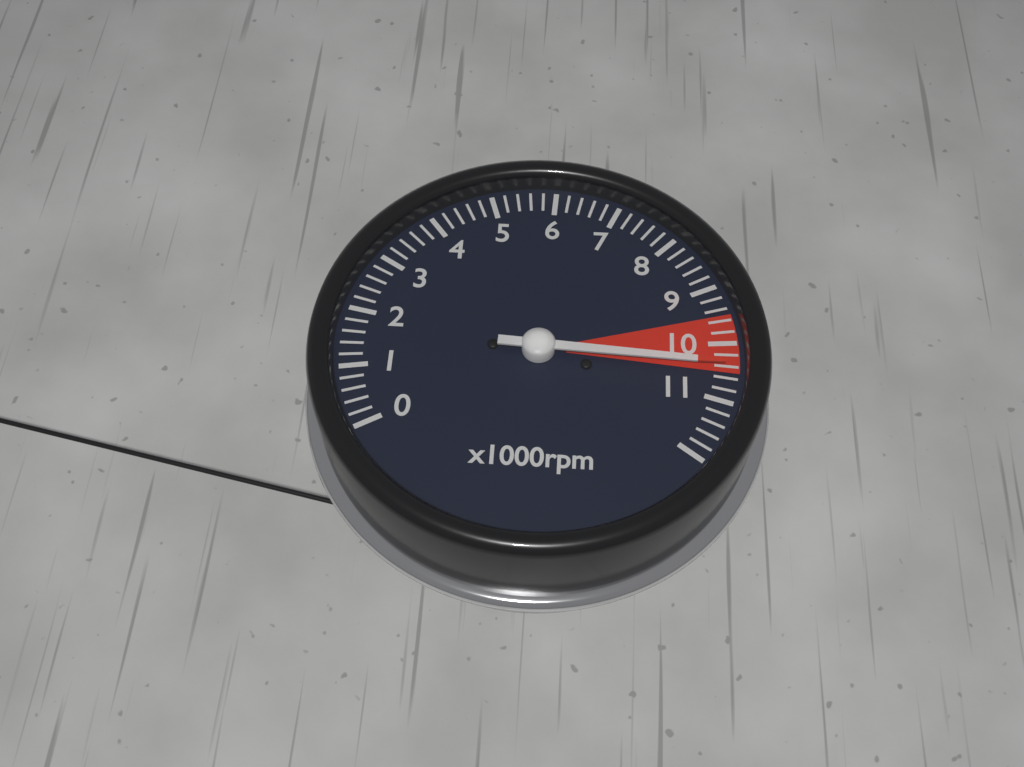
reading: 10400 rpm
